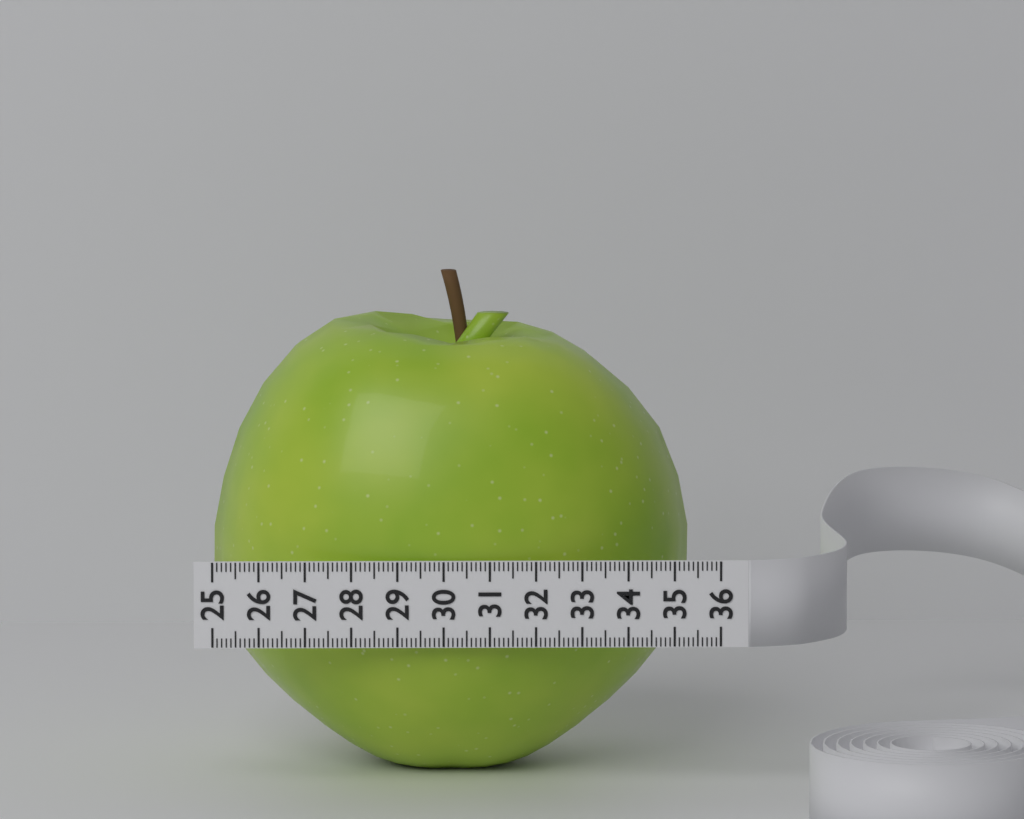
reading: 35.4 (no unit)
